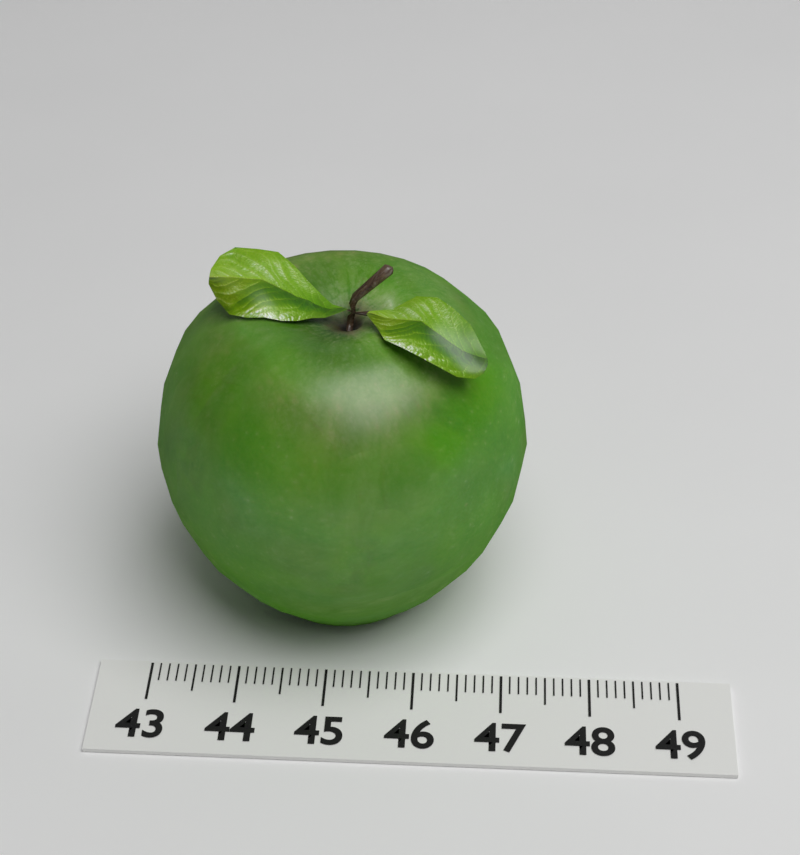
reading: 47.2 (no unit)
